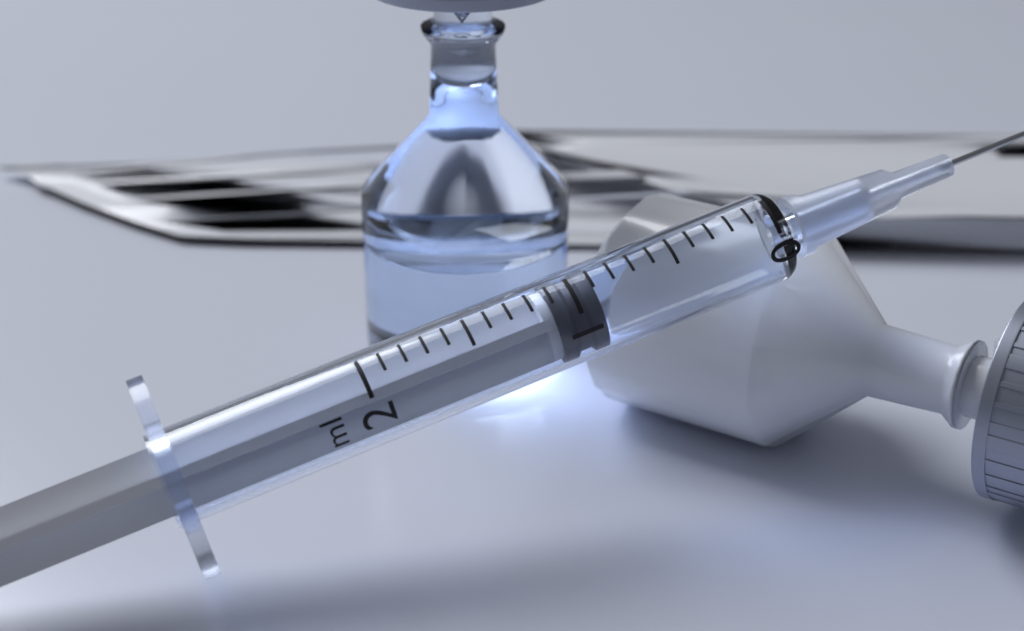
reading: 0.9 ml
